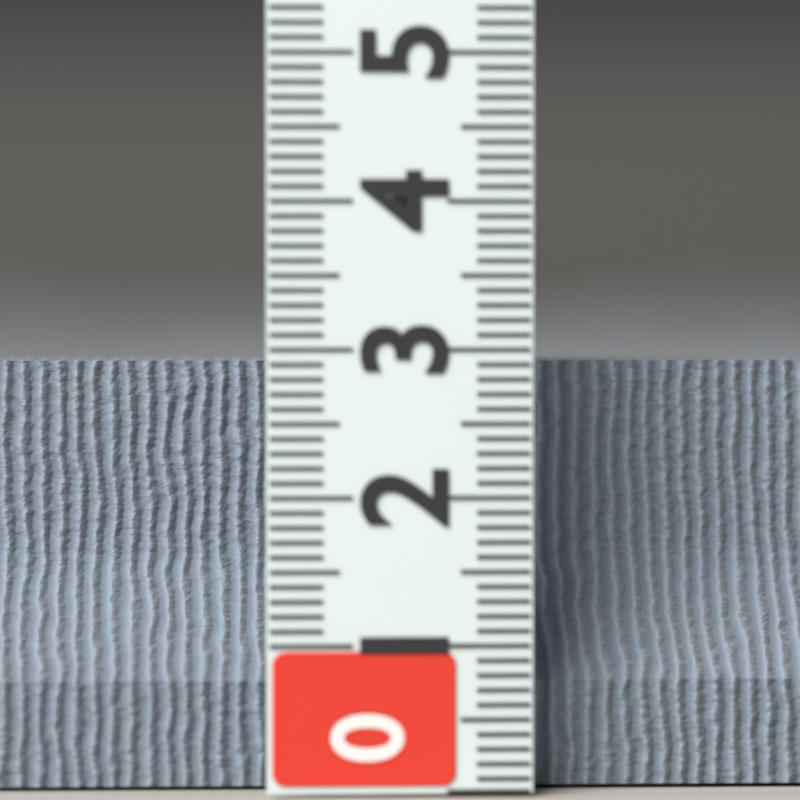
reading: 2.9 (no unit)
